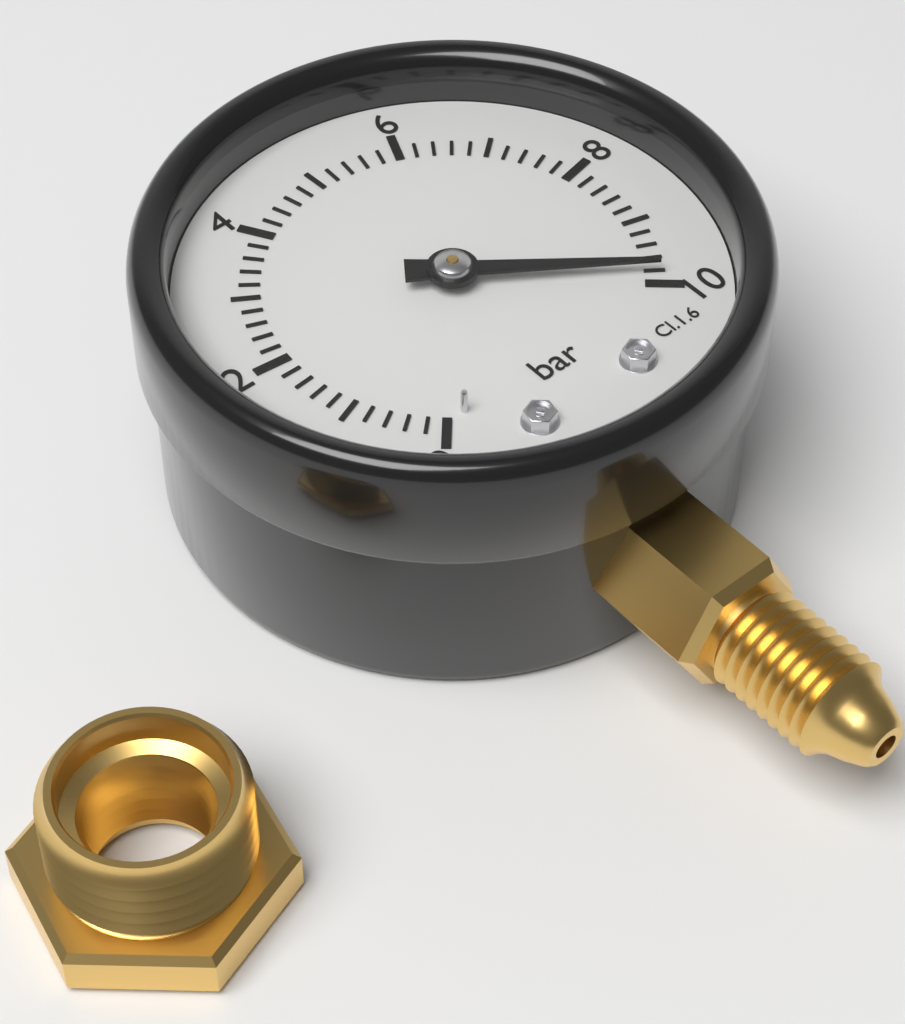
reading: 9.8 bar
